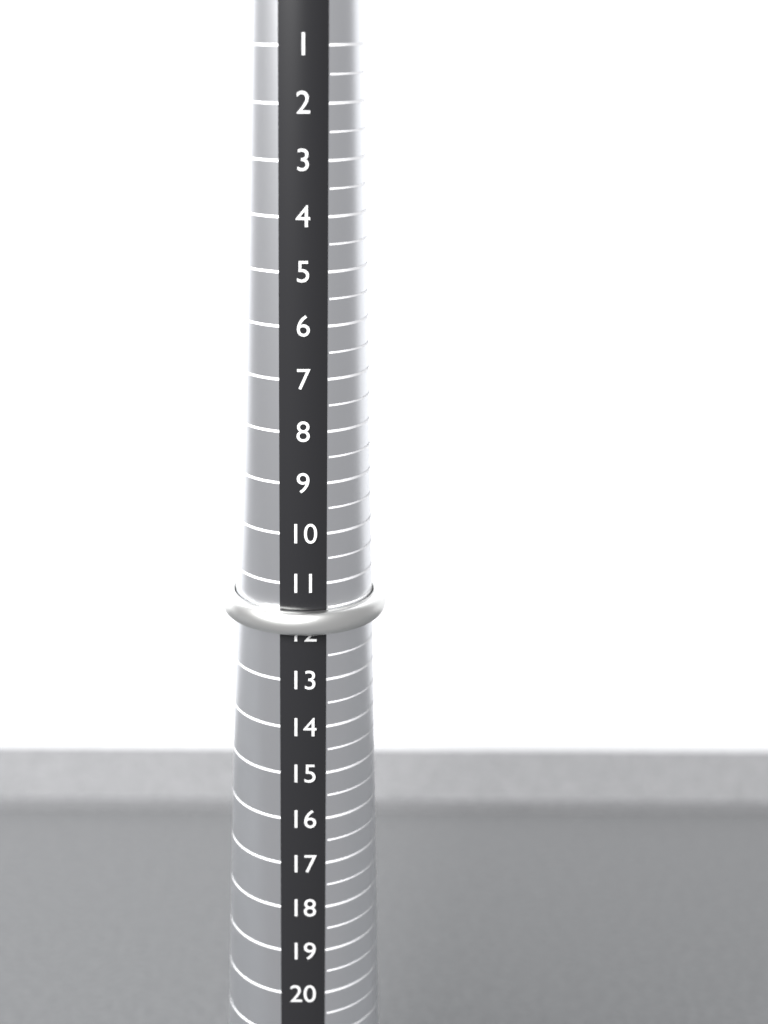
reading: 12.0 (no unit)
